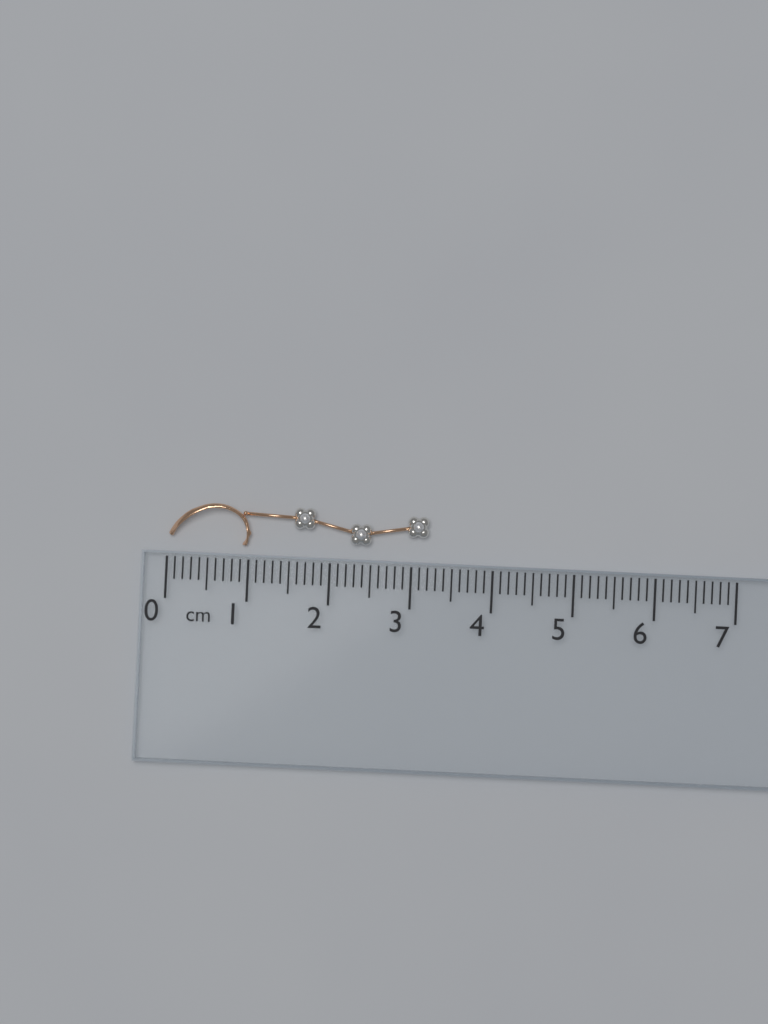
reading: 3.2 cm
